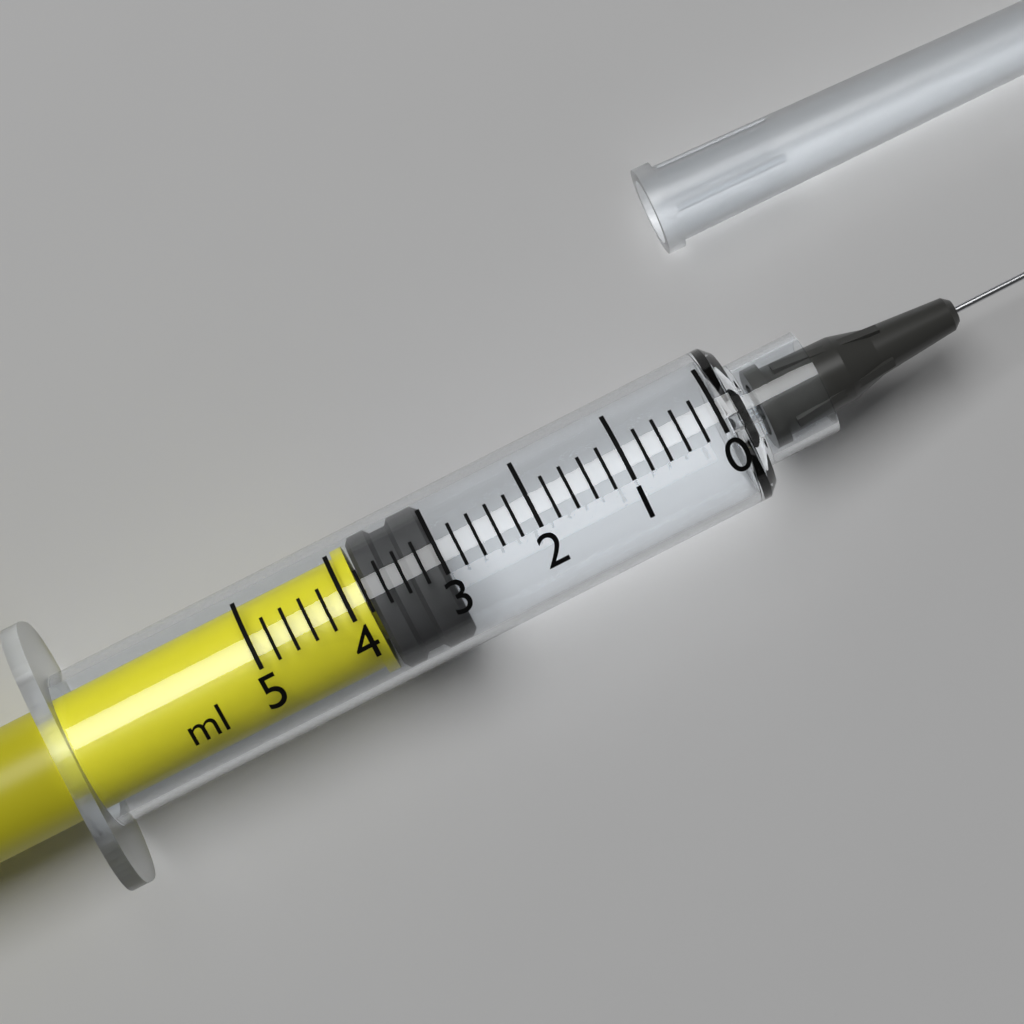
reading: 3.0 ml
